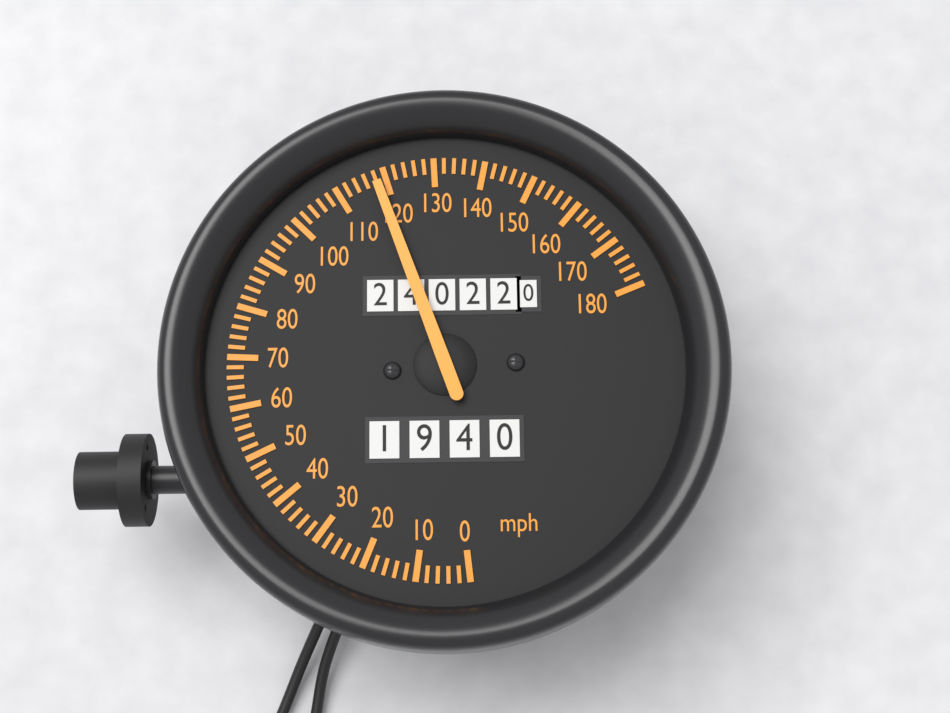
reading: 118 mph
